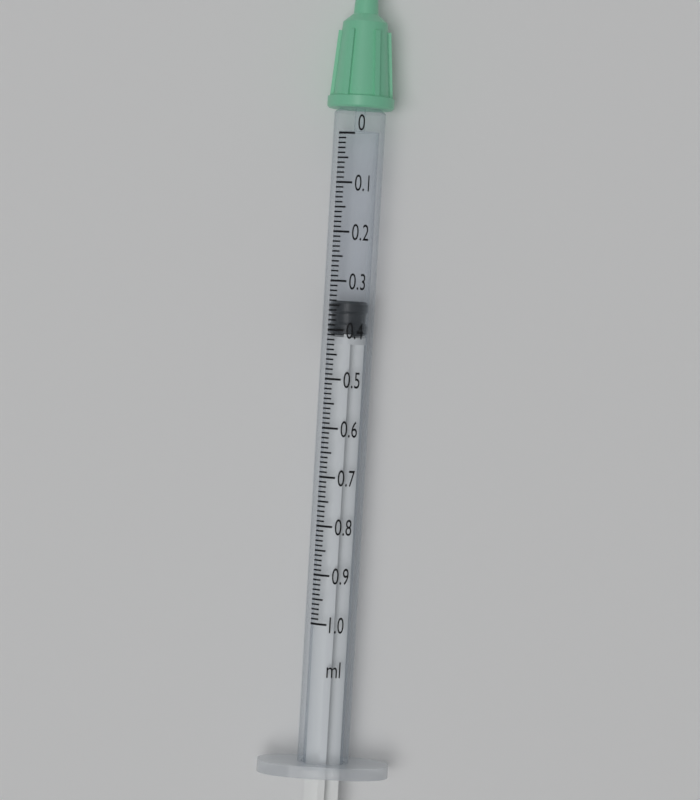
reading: 0.34 ml
